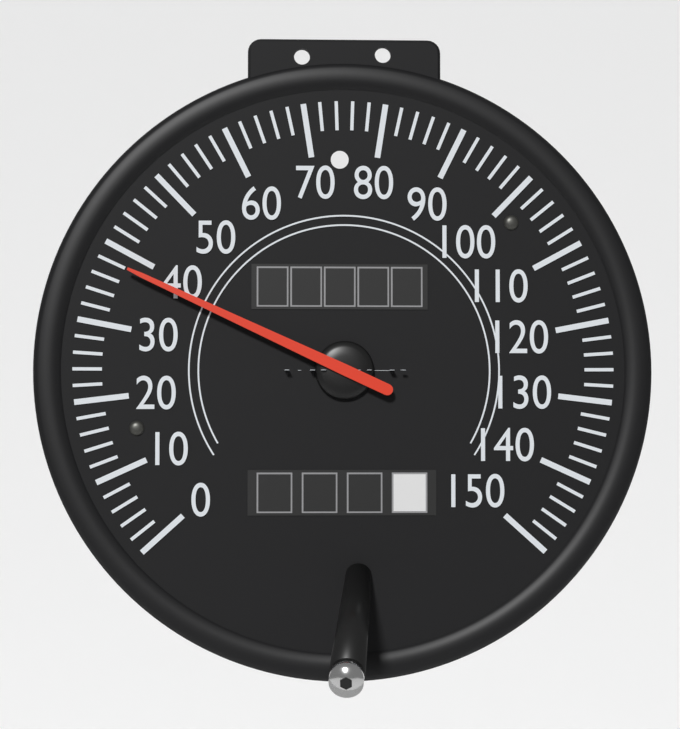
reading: 38 mph
